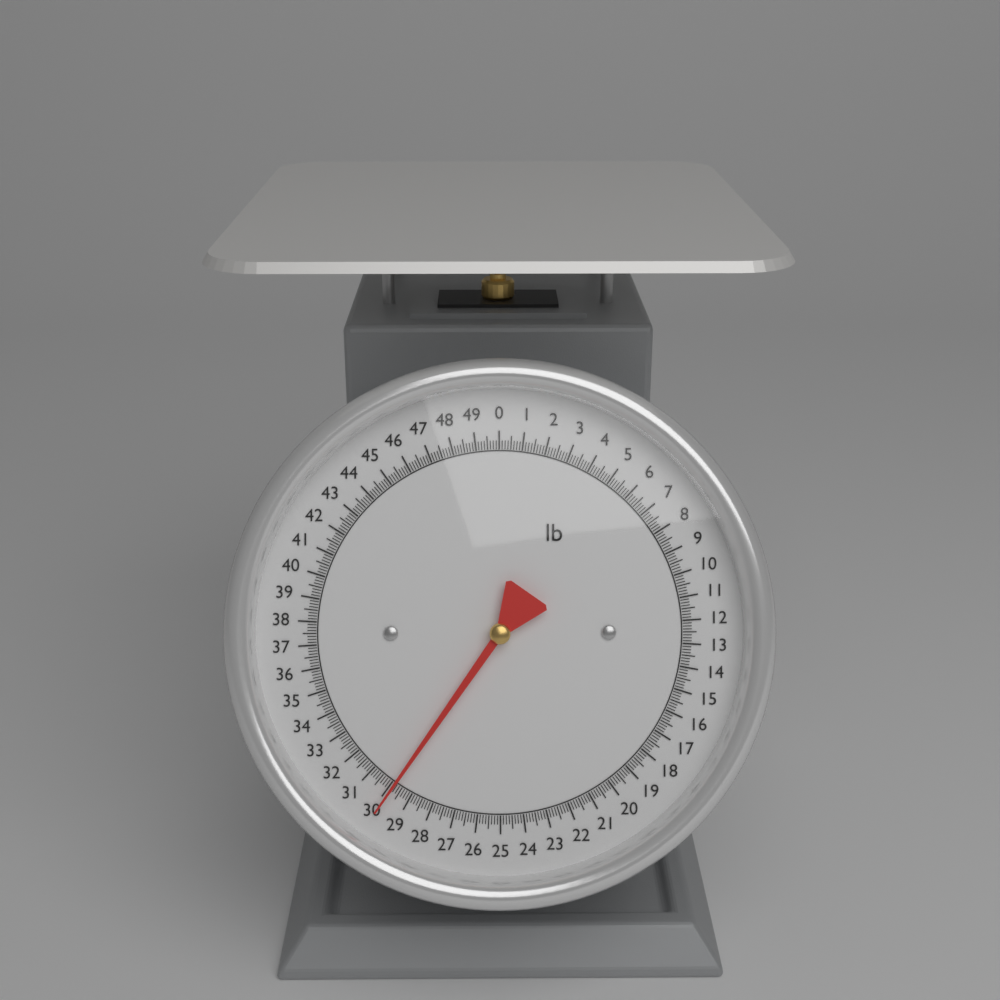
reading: 29.875 lb
